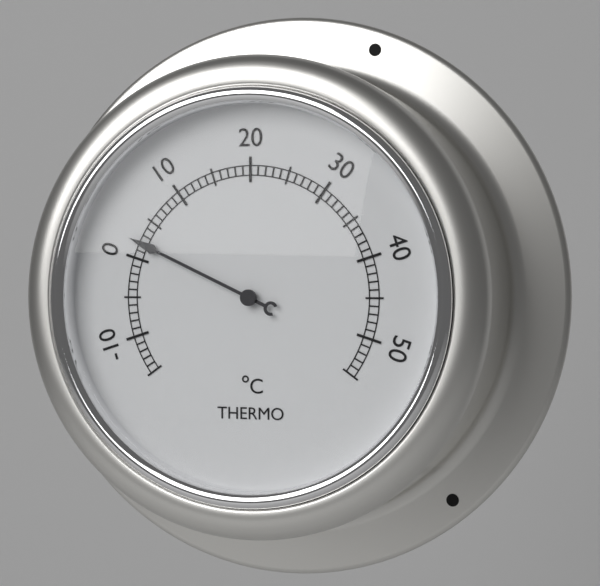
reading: 2 °C
